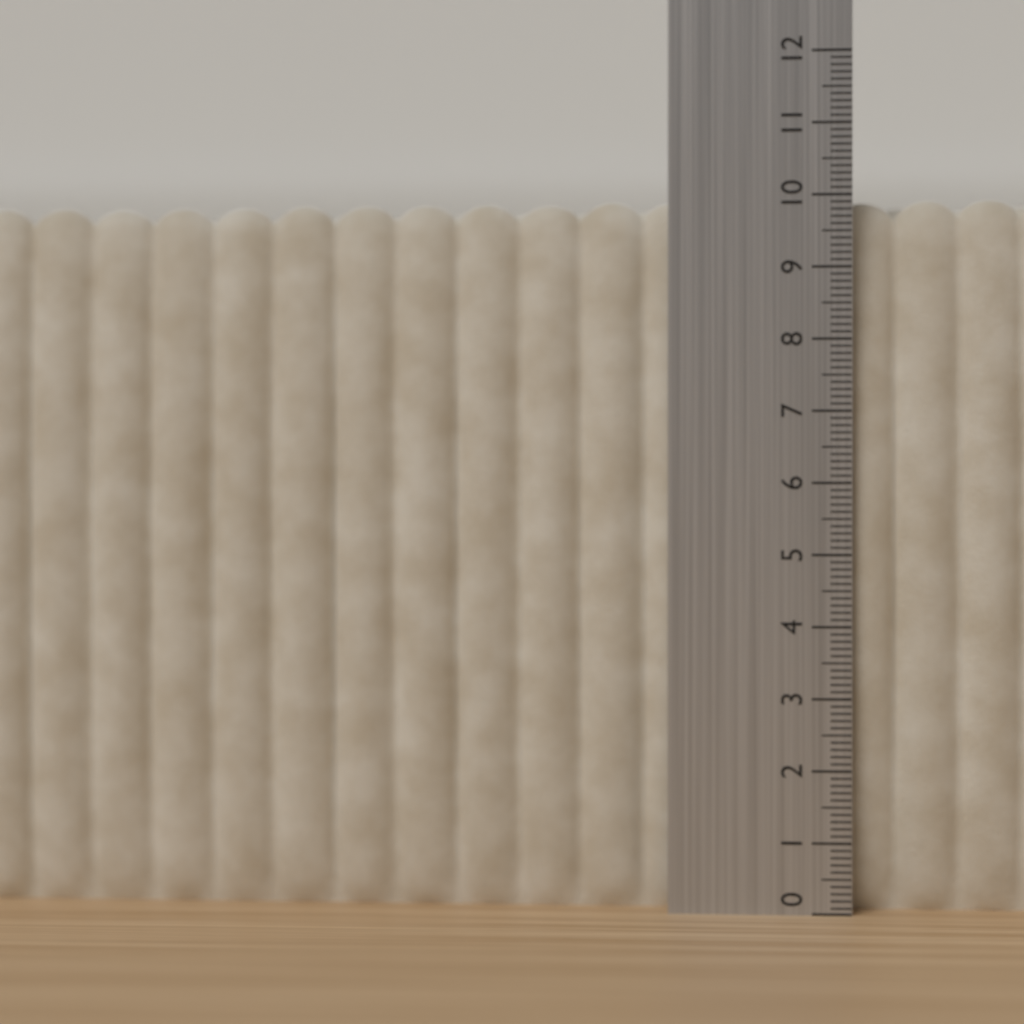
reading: 10.0 (no unit)
